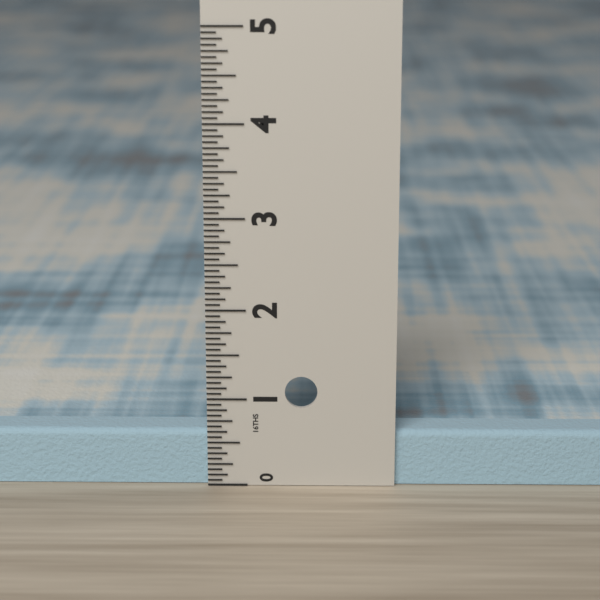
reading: 0.6250 in
